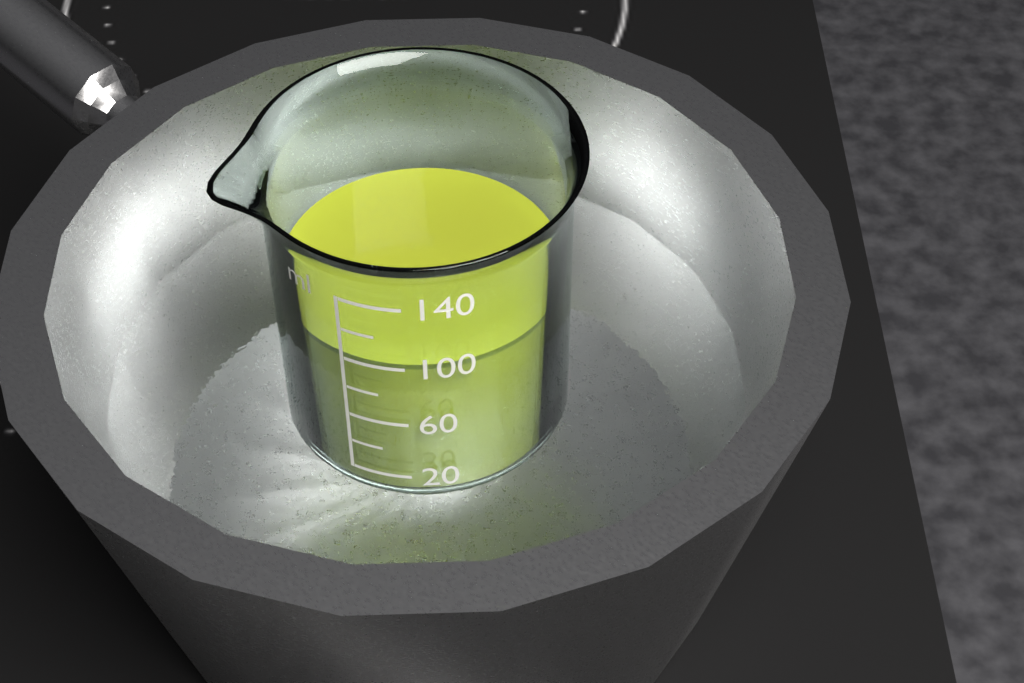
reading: 100 ml
